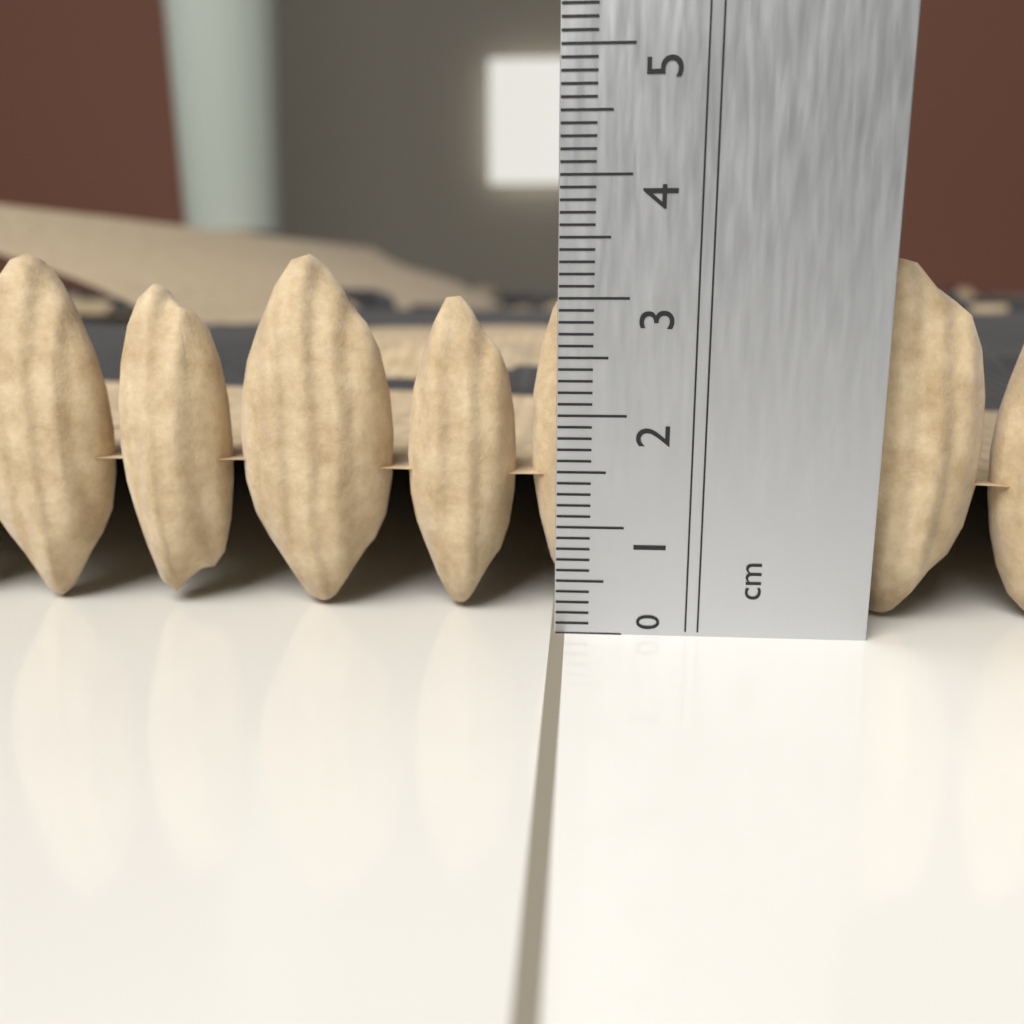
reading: 3.4 cm
